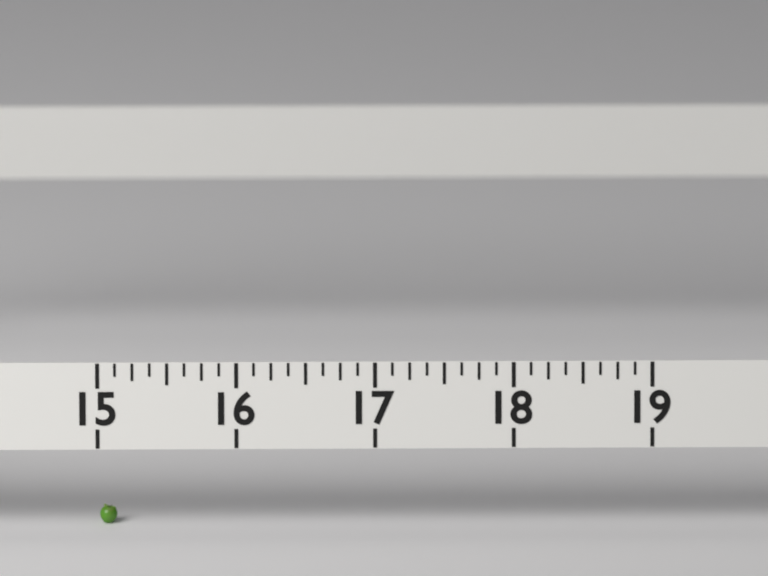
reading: 15.125 (no unit)
